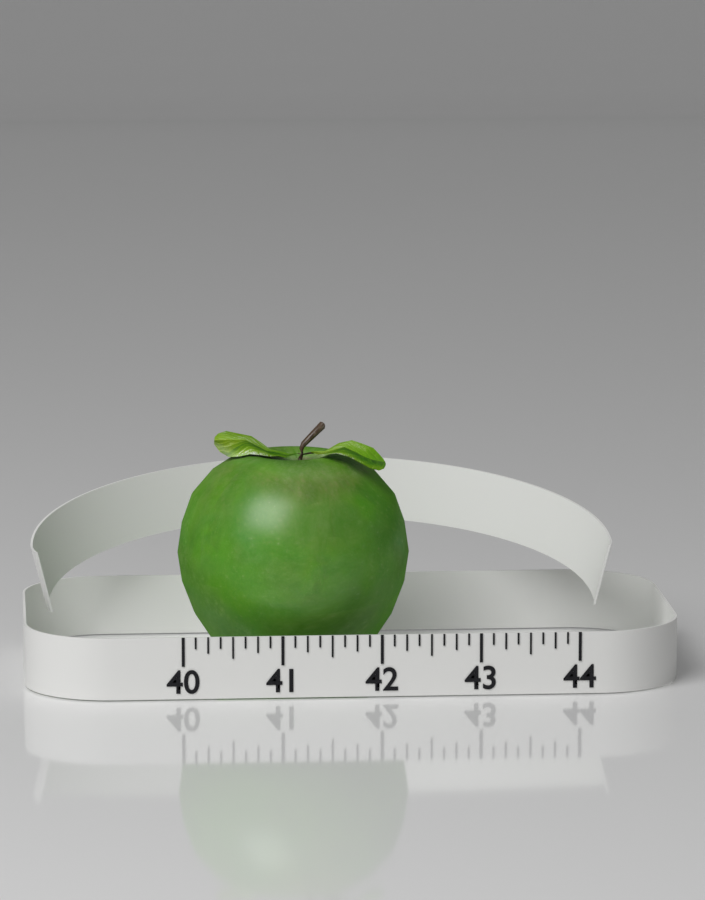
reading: 42.375 (no unit)
